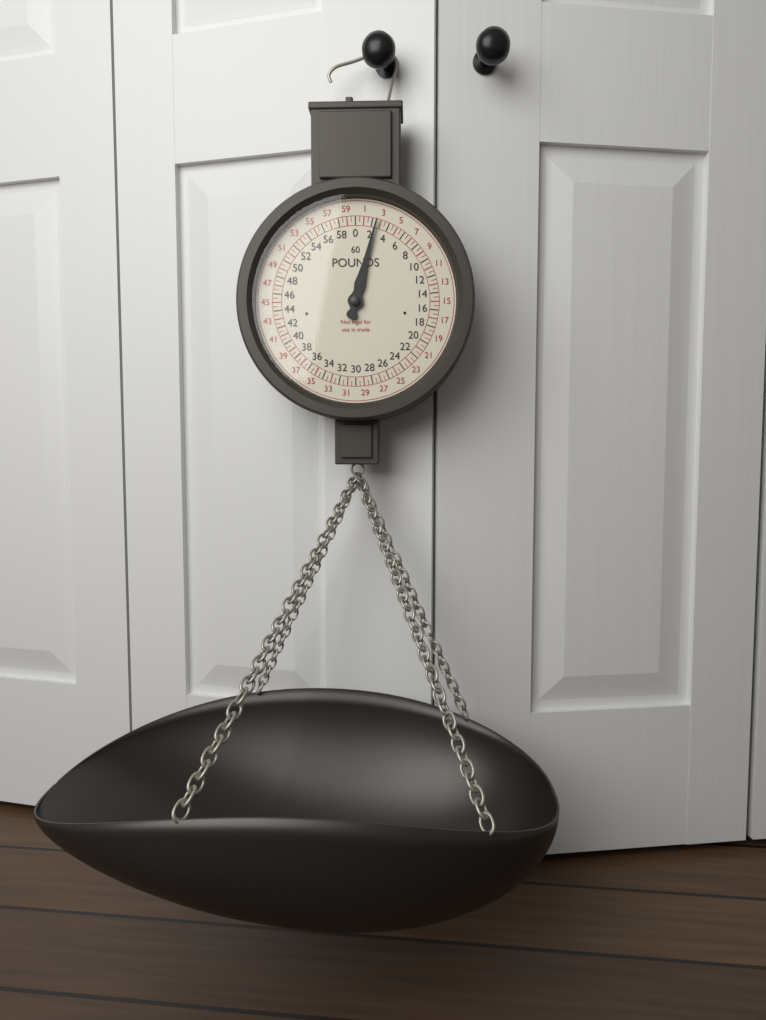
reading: 2.5 lb
